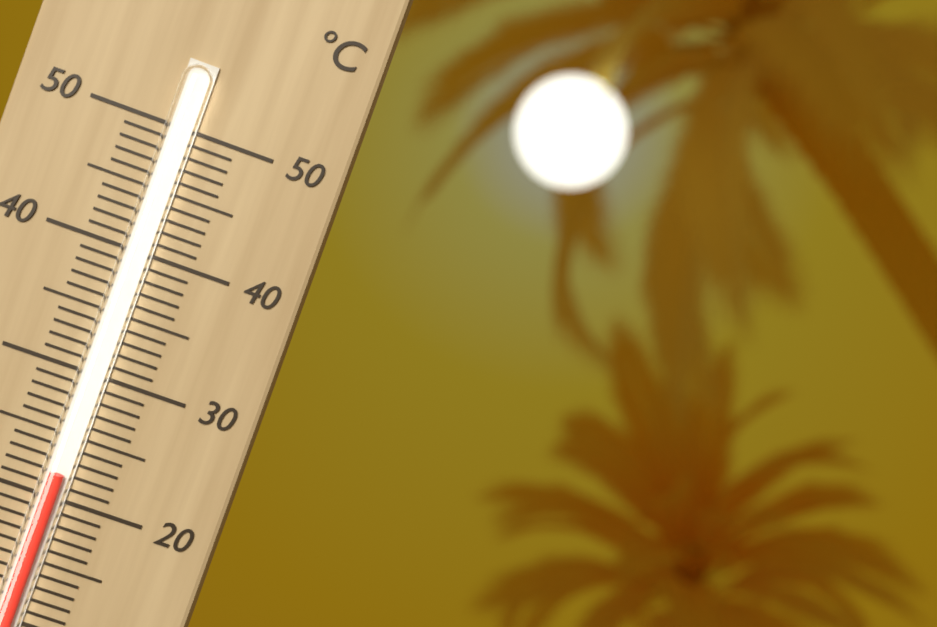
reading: 22 °C
